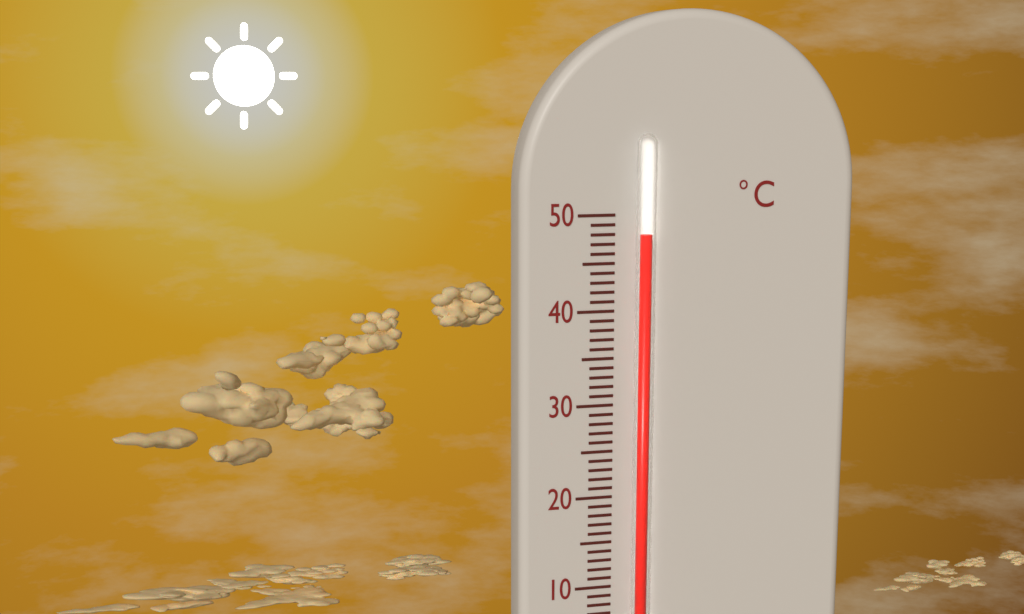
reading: 48 °C
